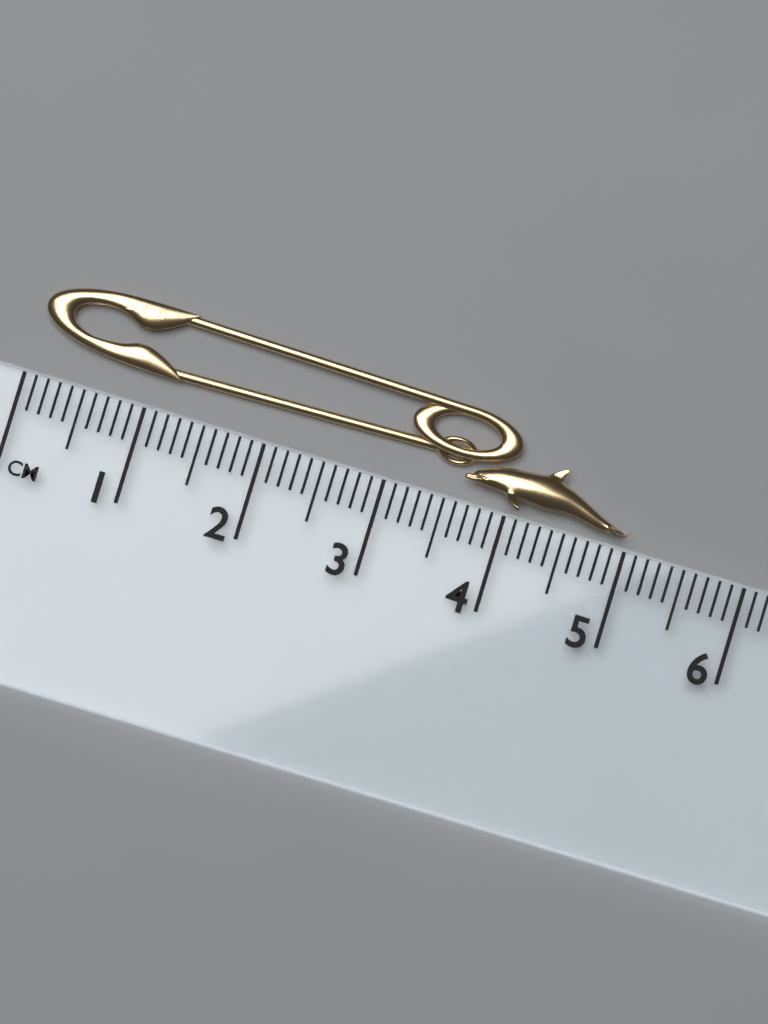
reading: 5.0 cm
